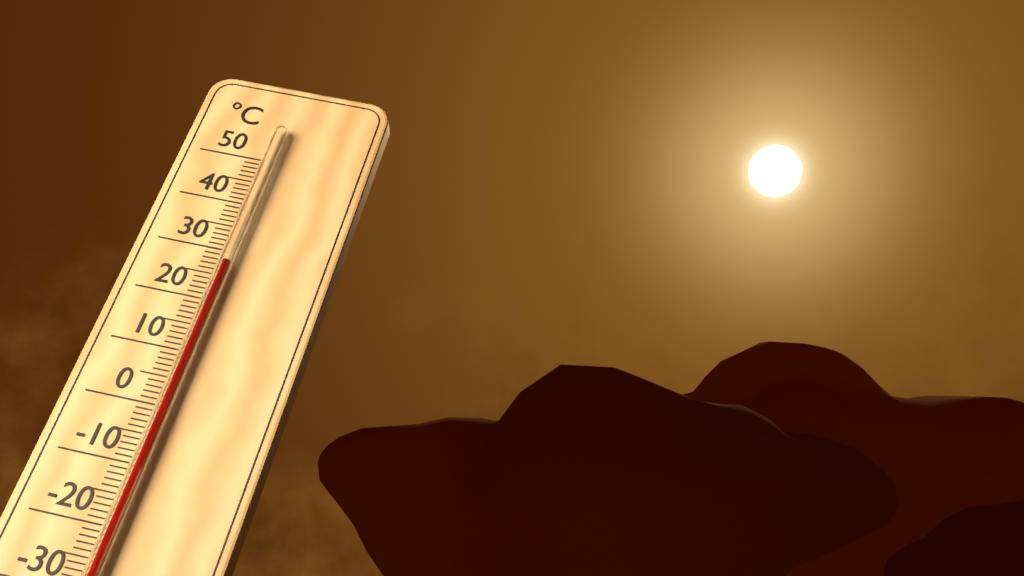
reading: 27 °C
